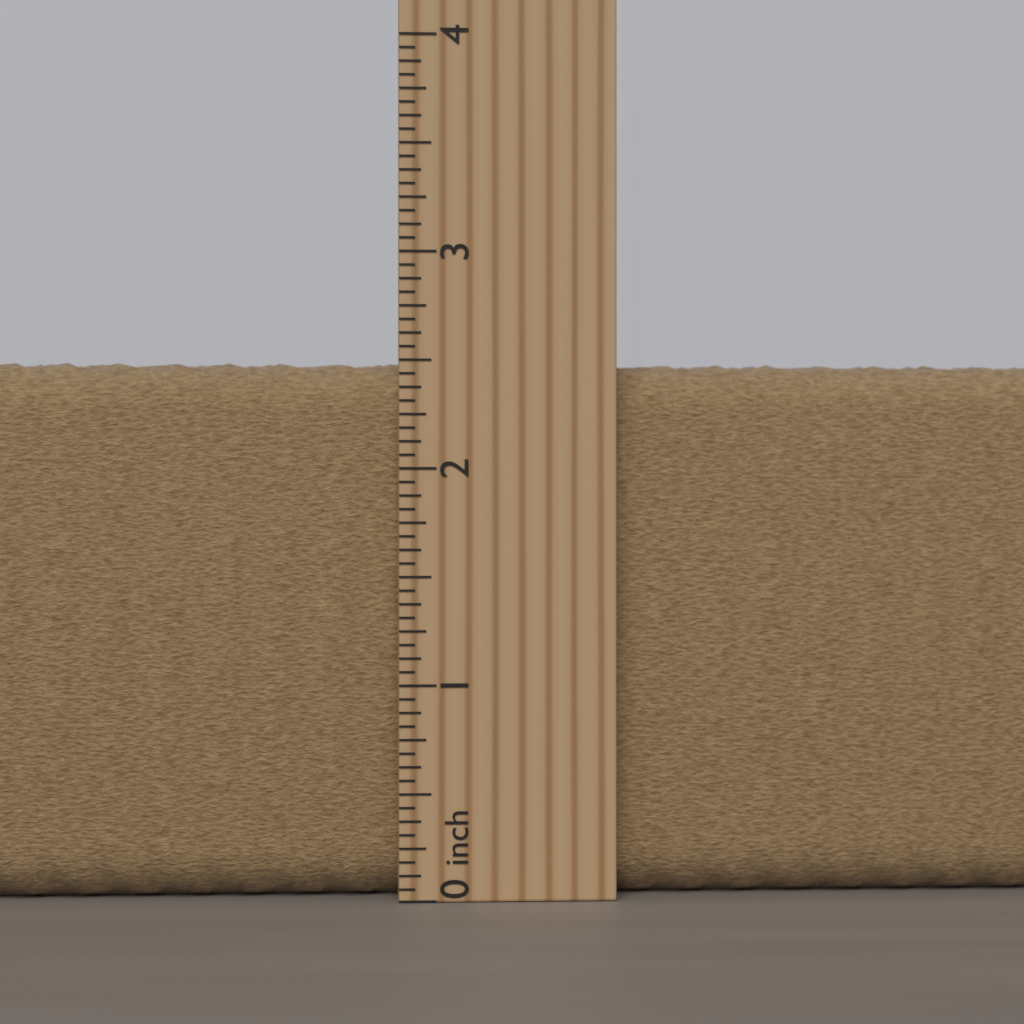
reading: 2.5000 inch
